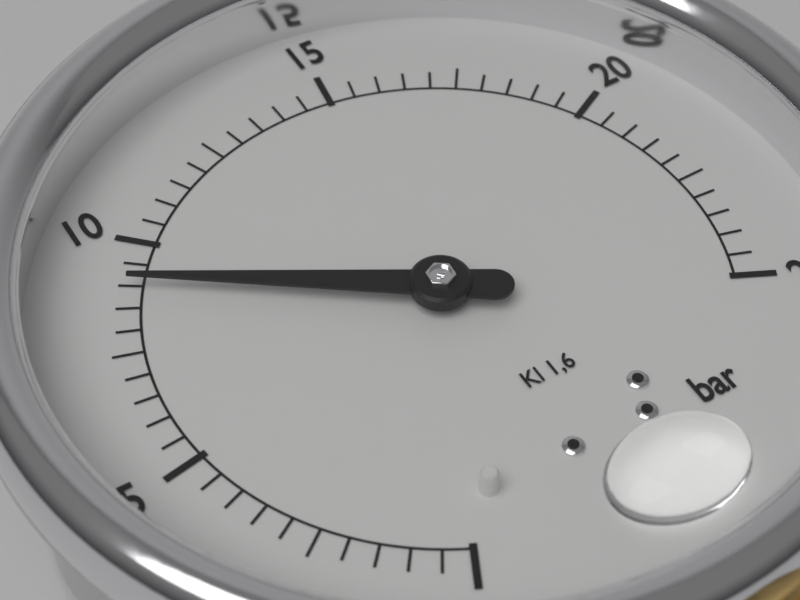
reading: 9.0 bar
